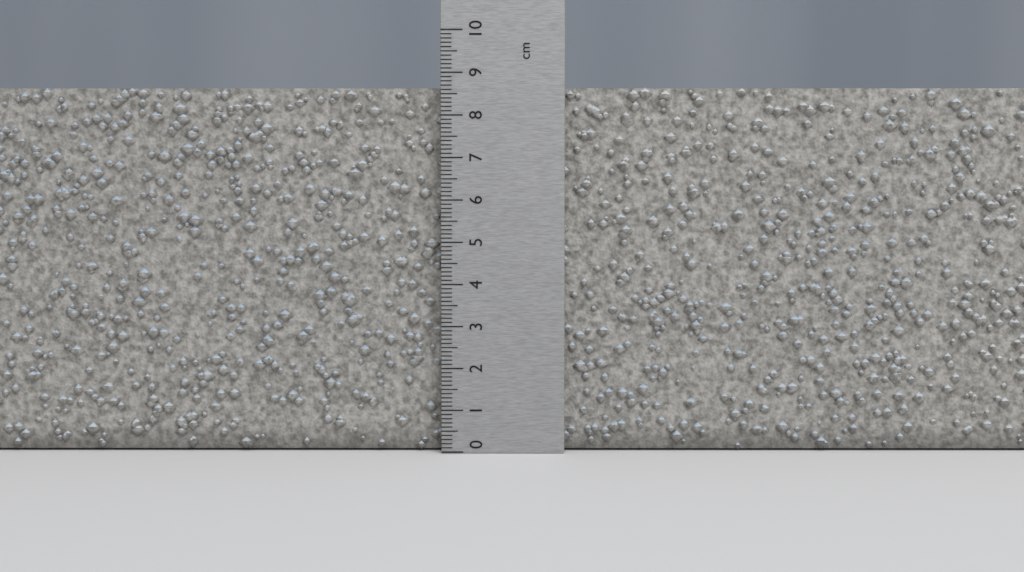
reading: 8.7 cm
